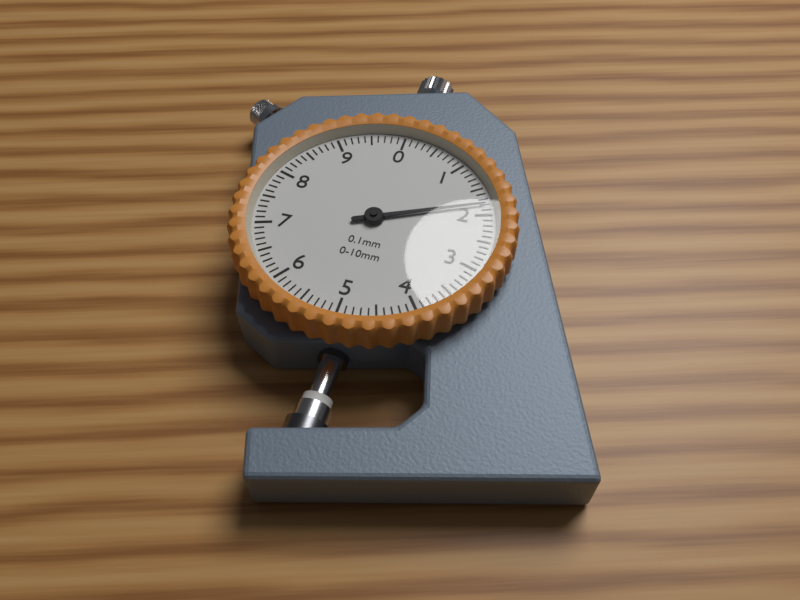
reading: 1.8 mm
